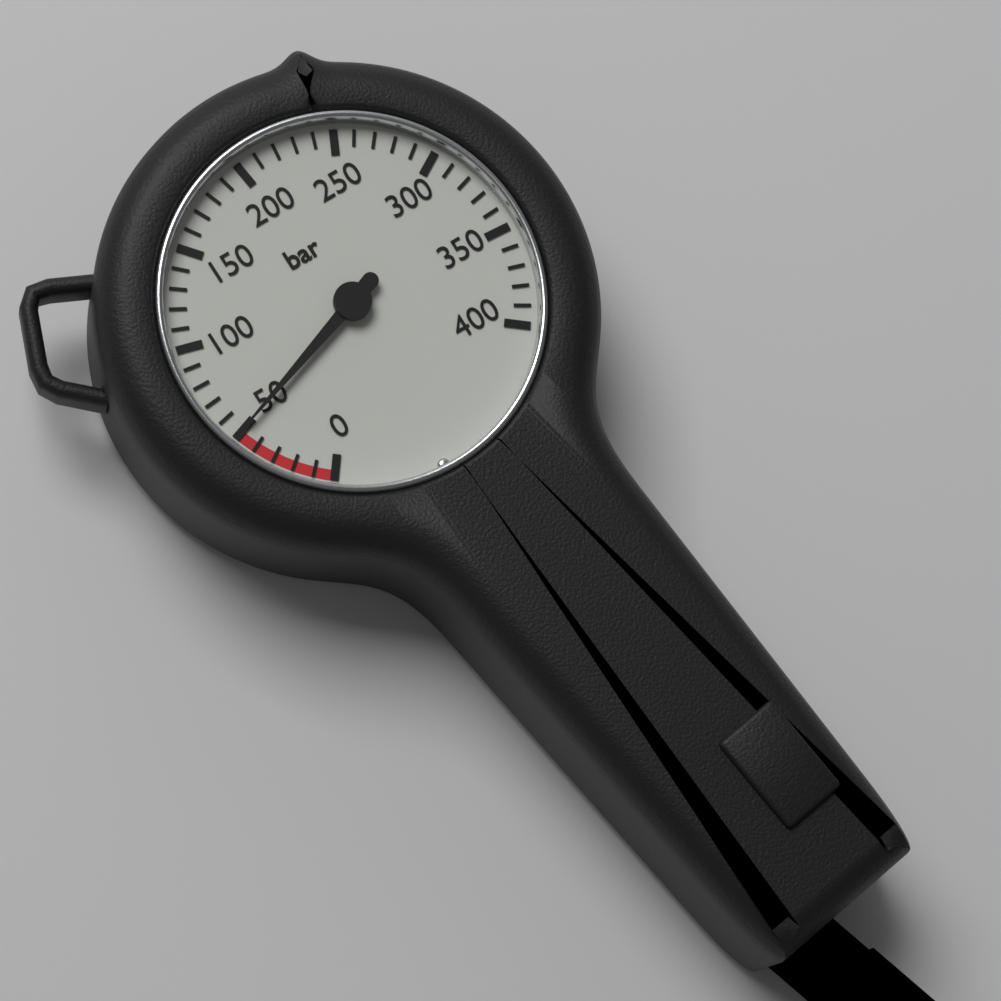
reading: 50 bar
